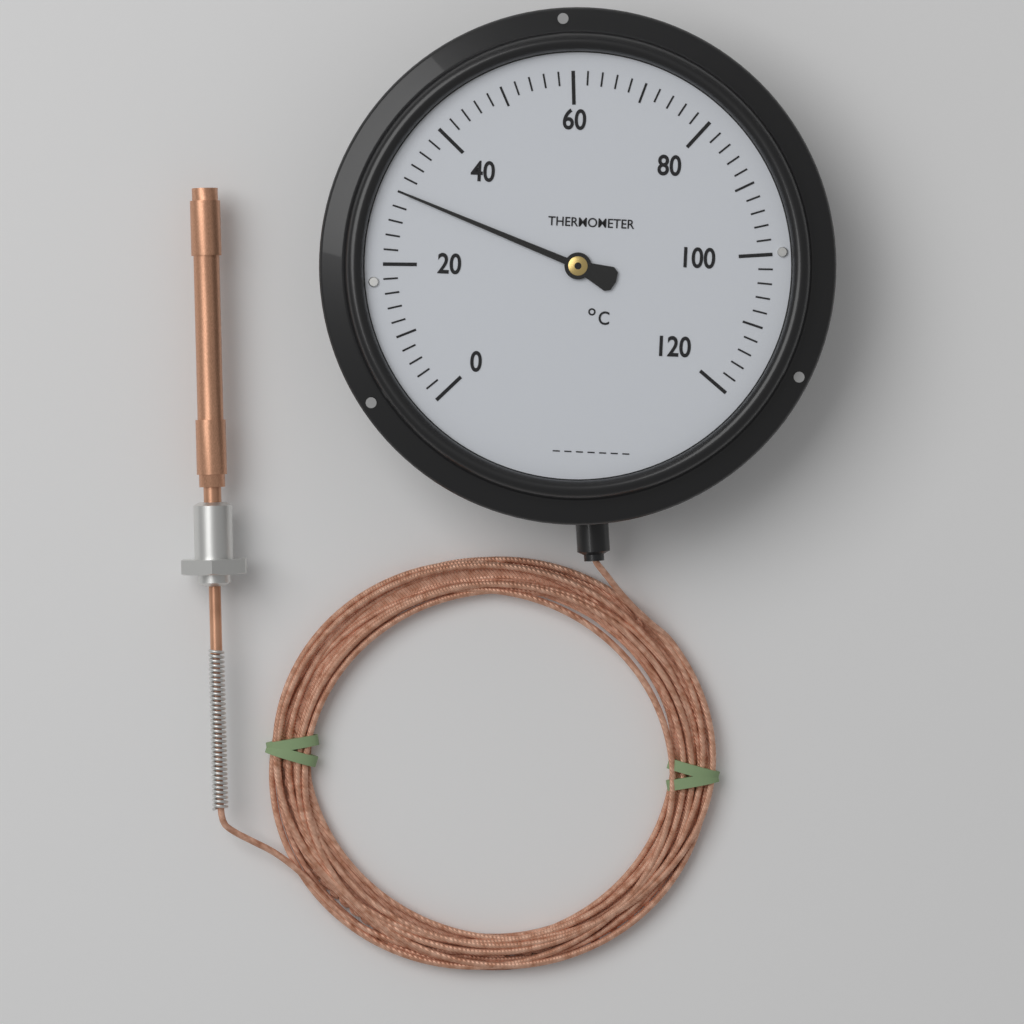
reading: 30 °C
